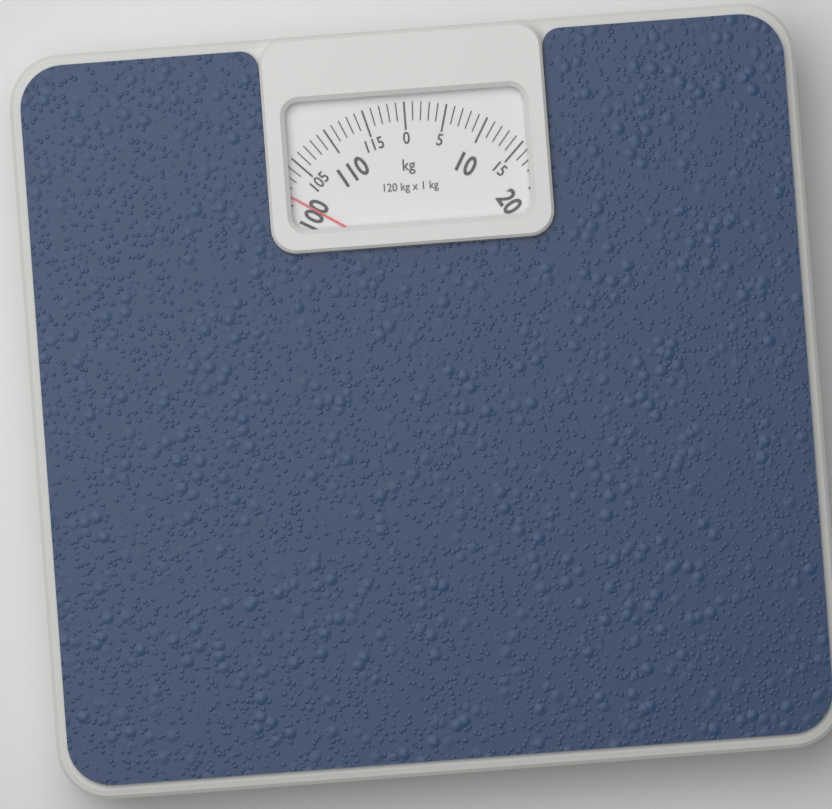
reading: 101 kg
